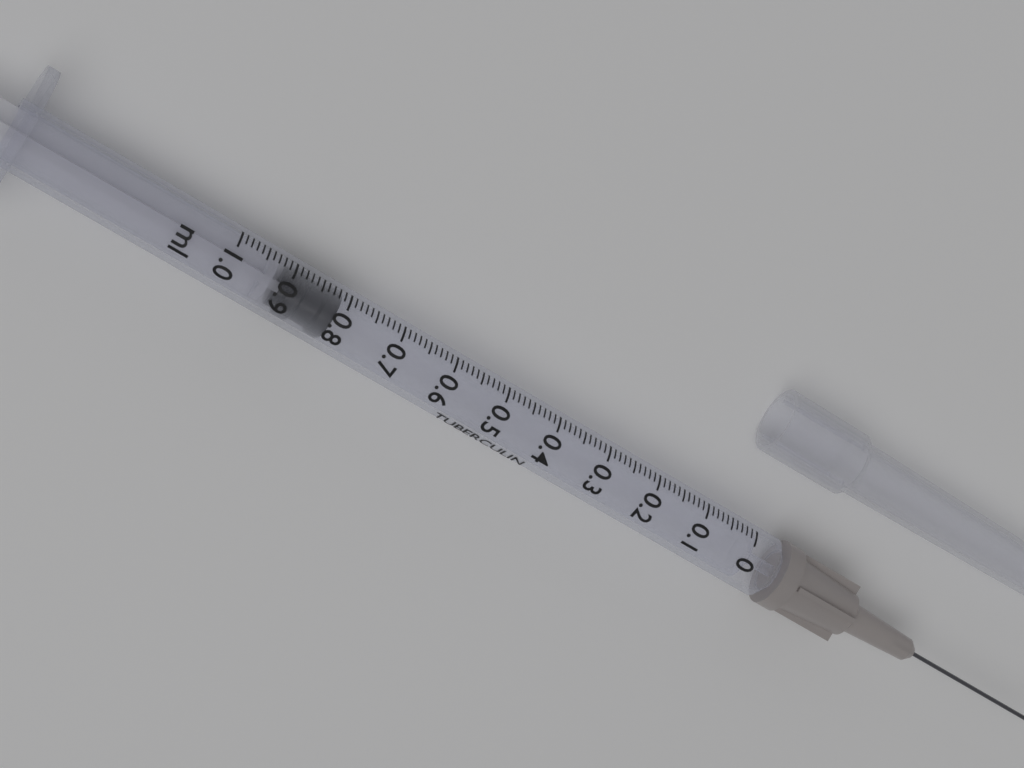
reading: 0.81 ml
